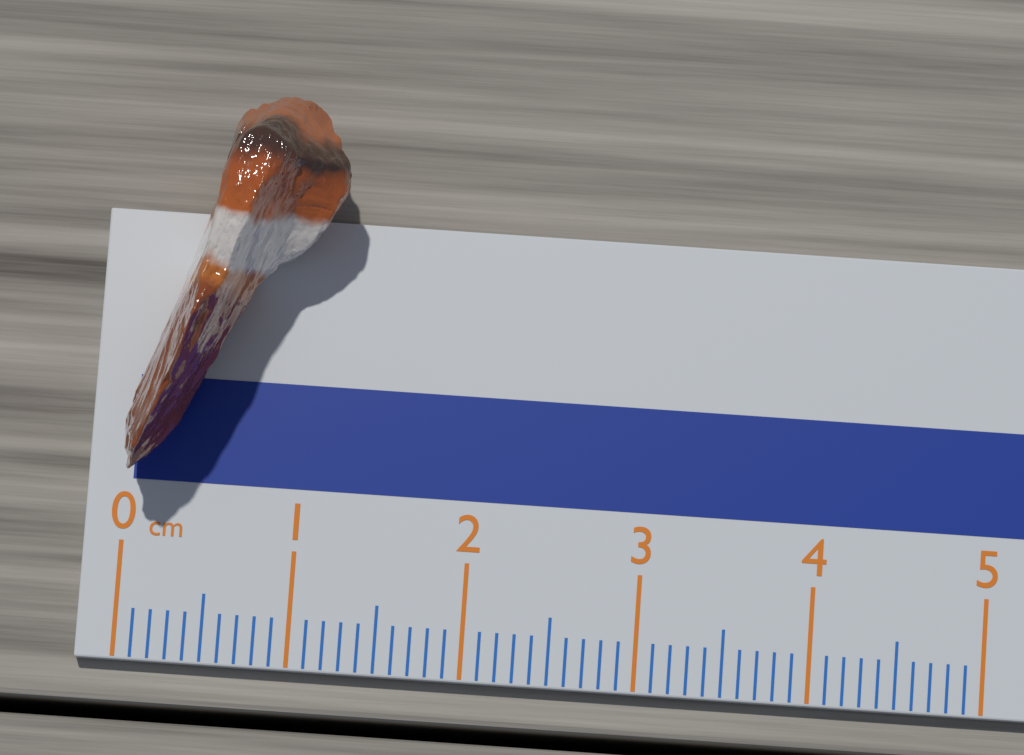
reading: 1.2 cm
